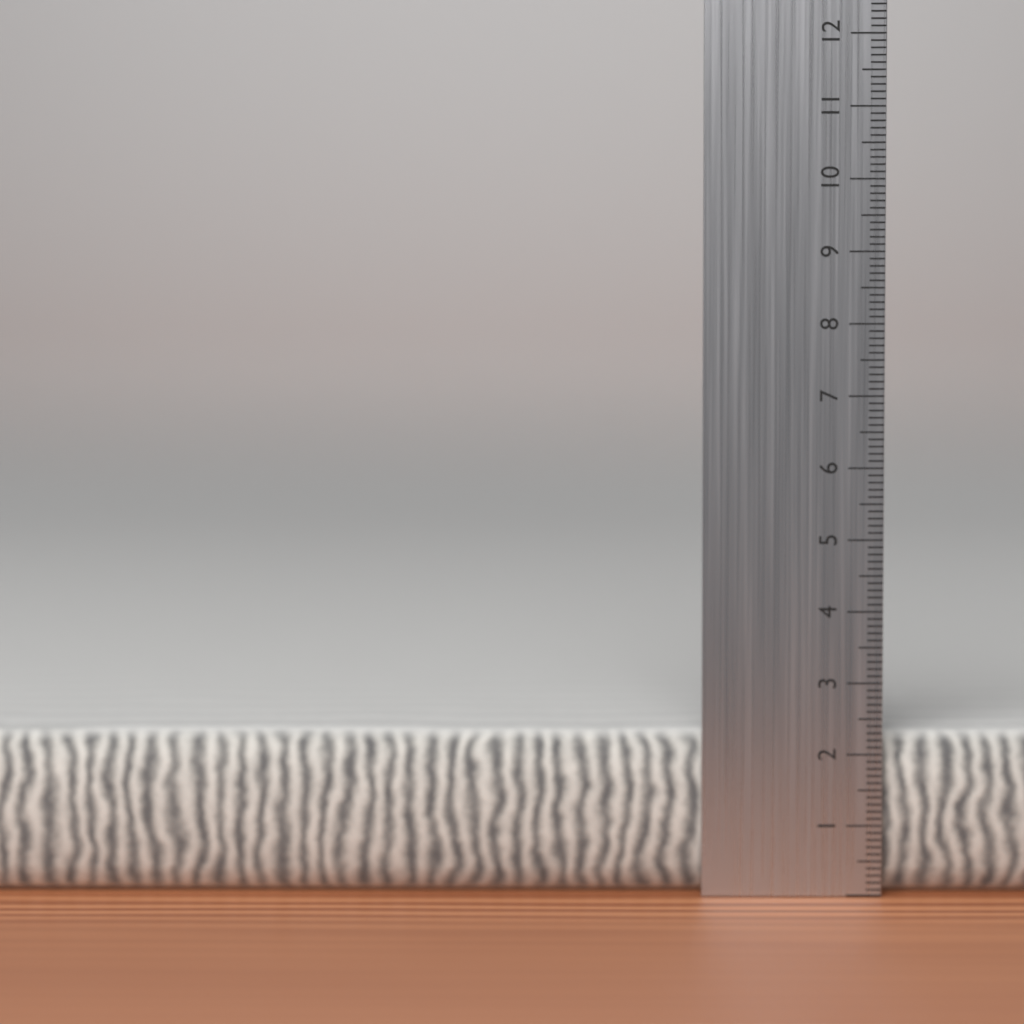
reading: 2.3 cm
